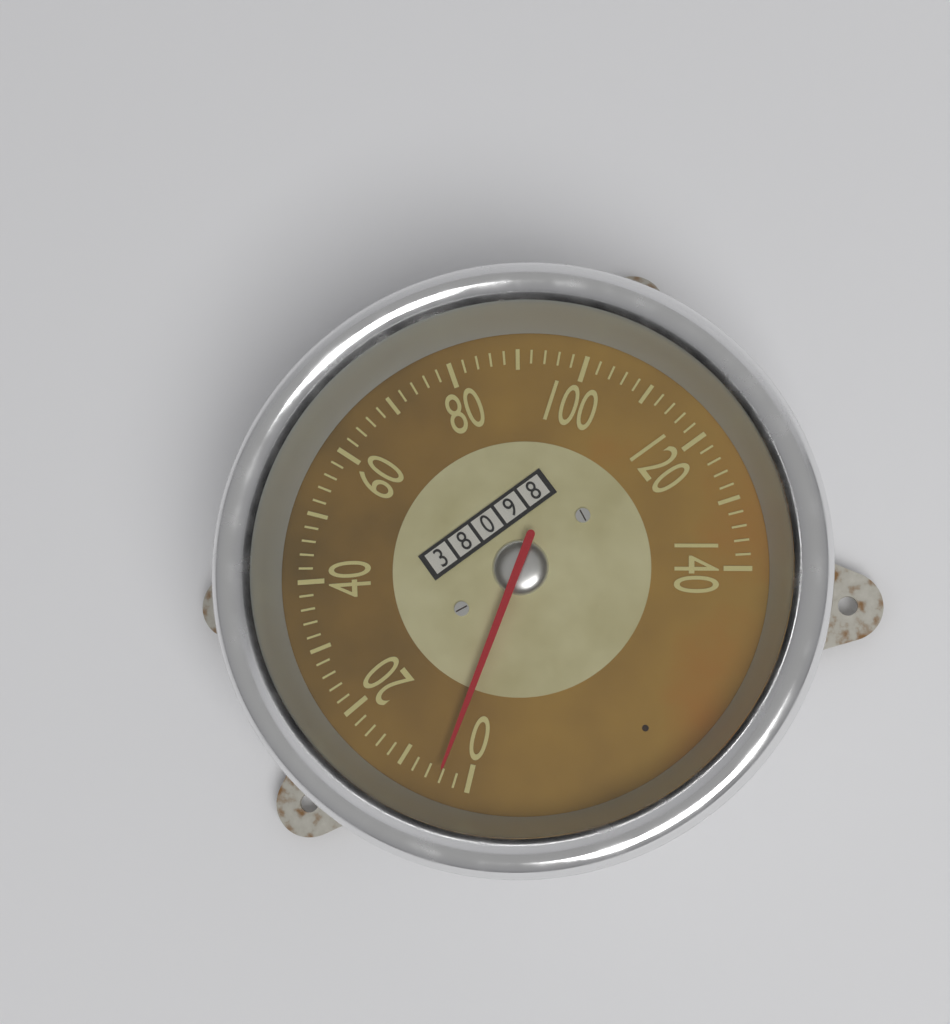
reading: 4 (no unit)
